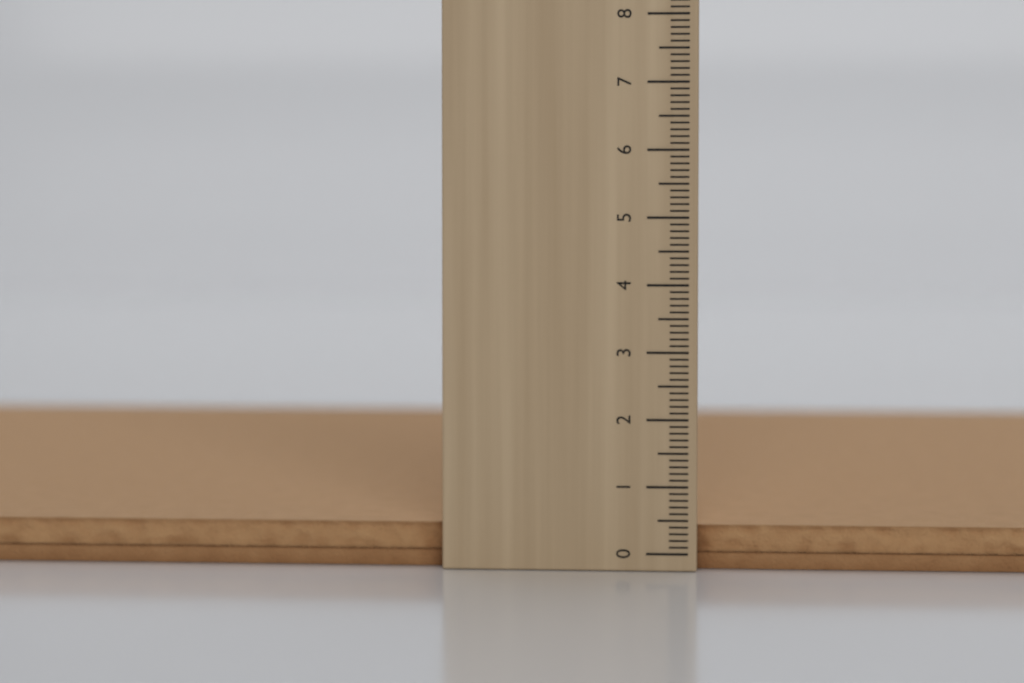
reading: 0.4 cm
